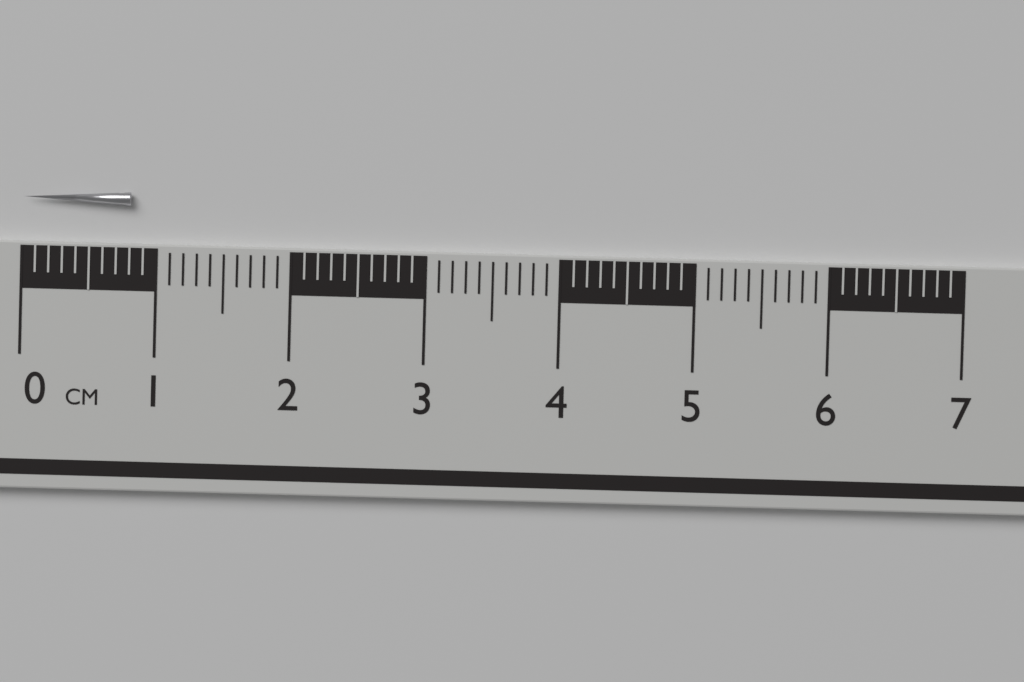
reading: 0.8 cm
